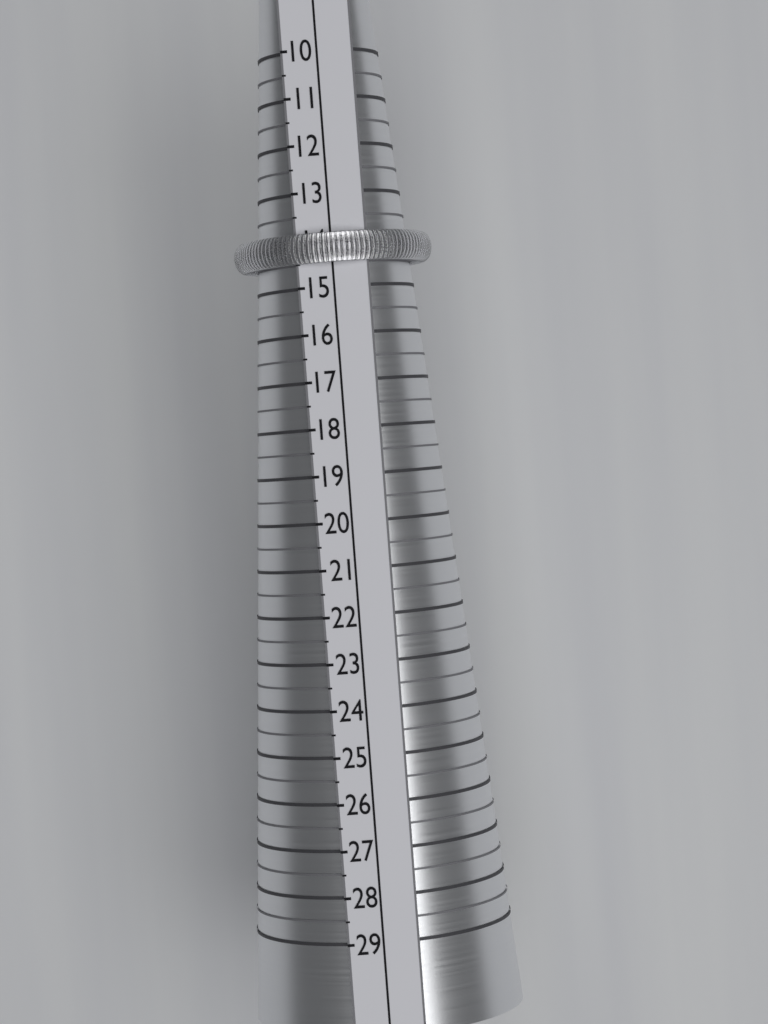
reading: 14.5 (no unit)
